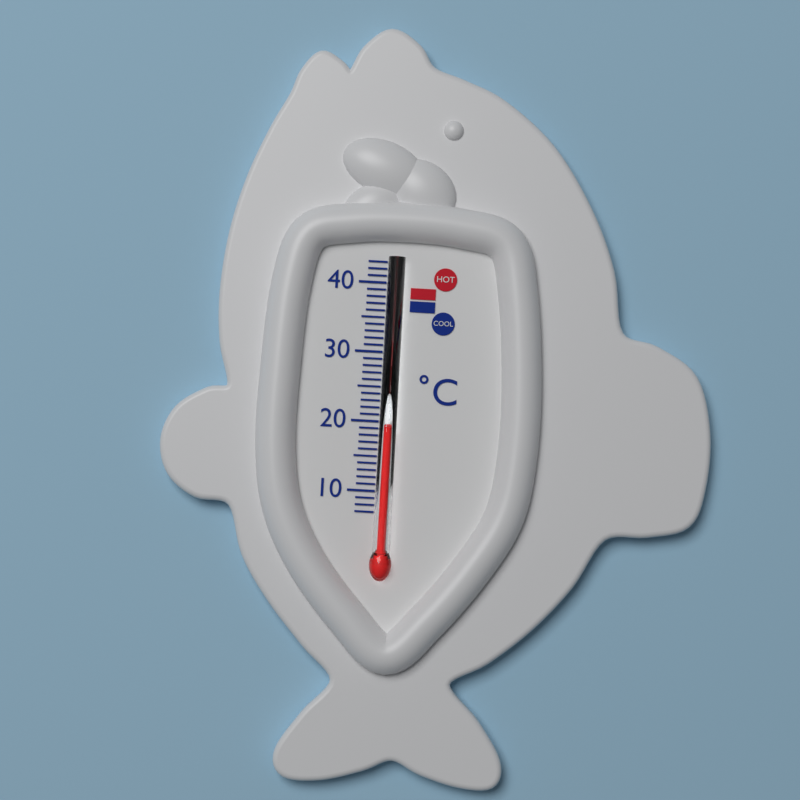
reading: 19 °C
